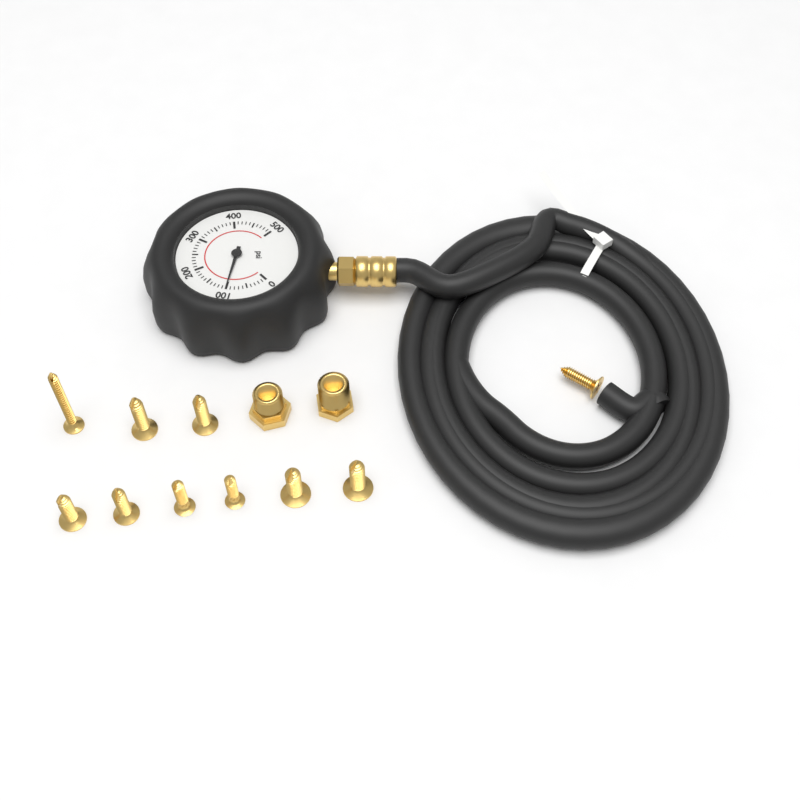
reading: 100 psi
